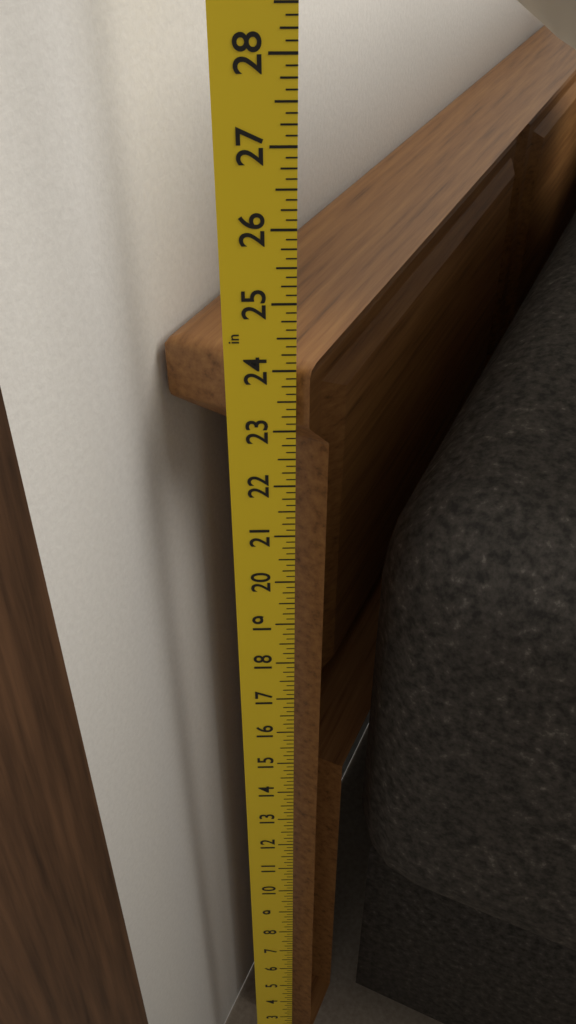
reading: 24.000 in
